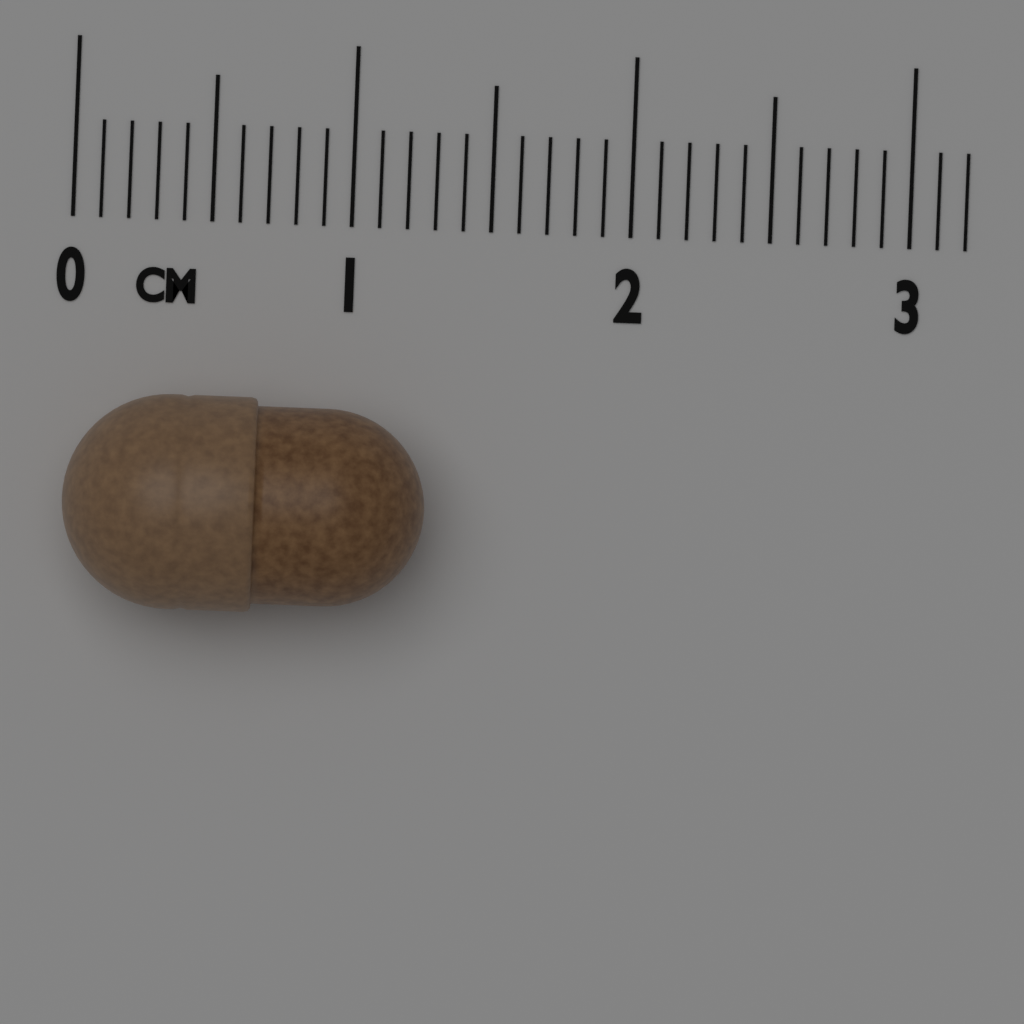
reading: 1.3 cm
